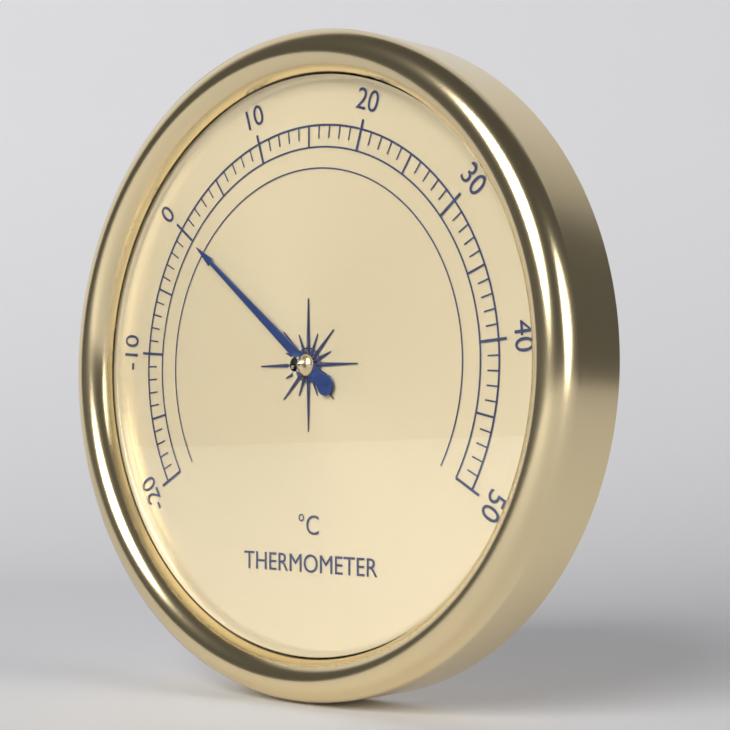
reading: 0 °C
